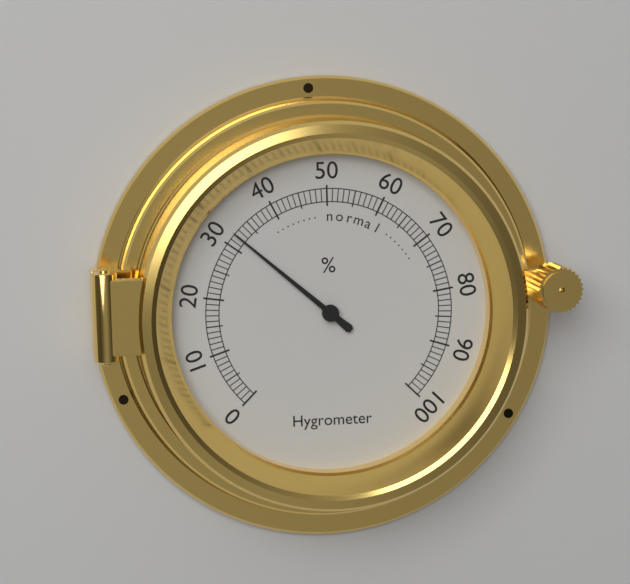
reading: 32 %
